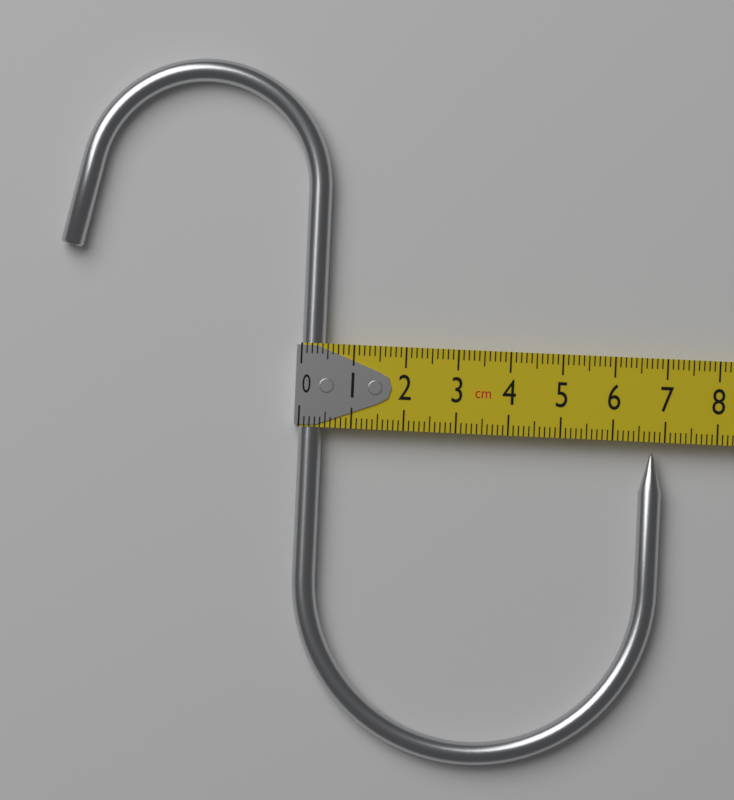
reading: 7.0 cm
